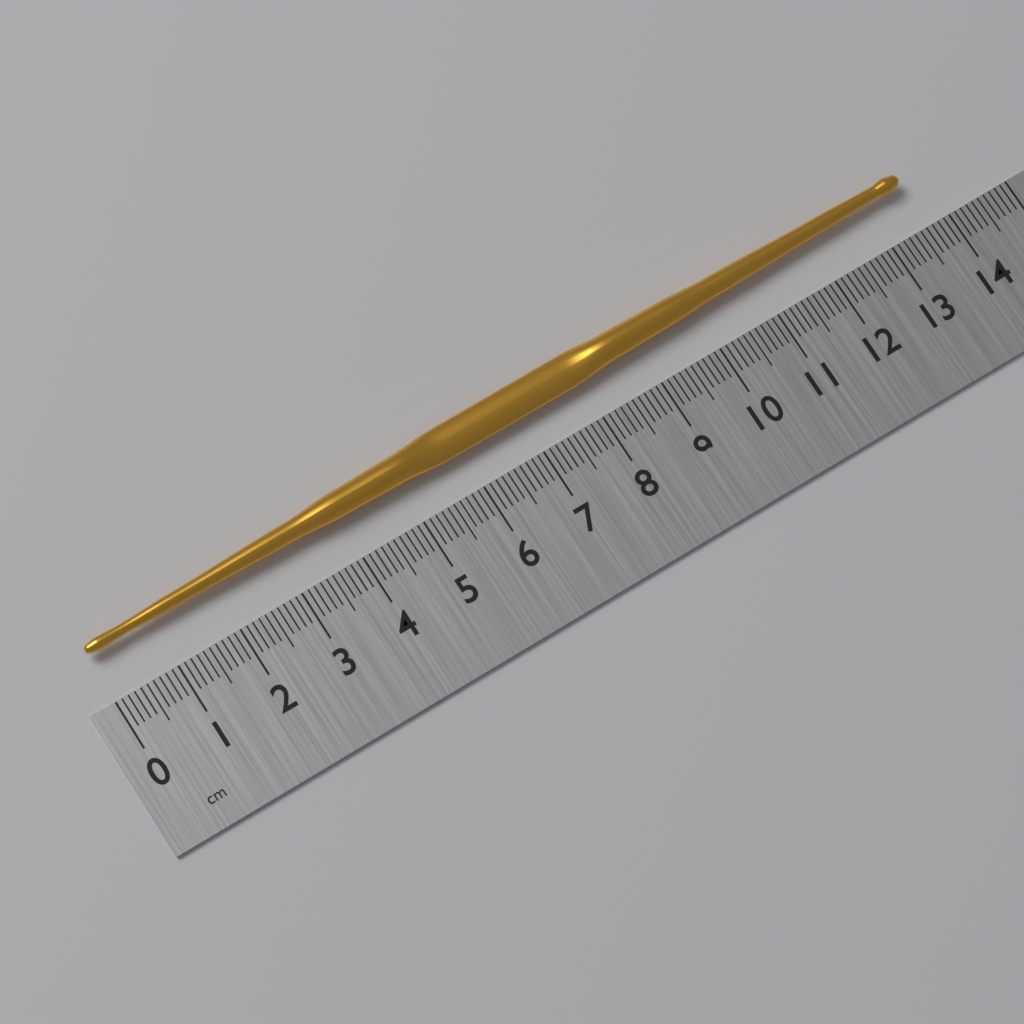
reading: 13.6 cm
